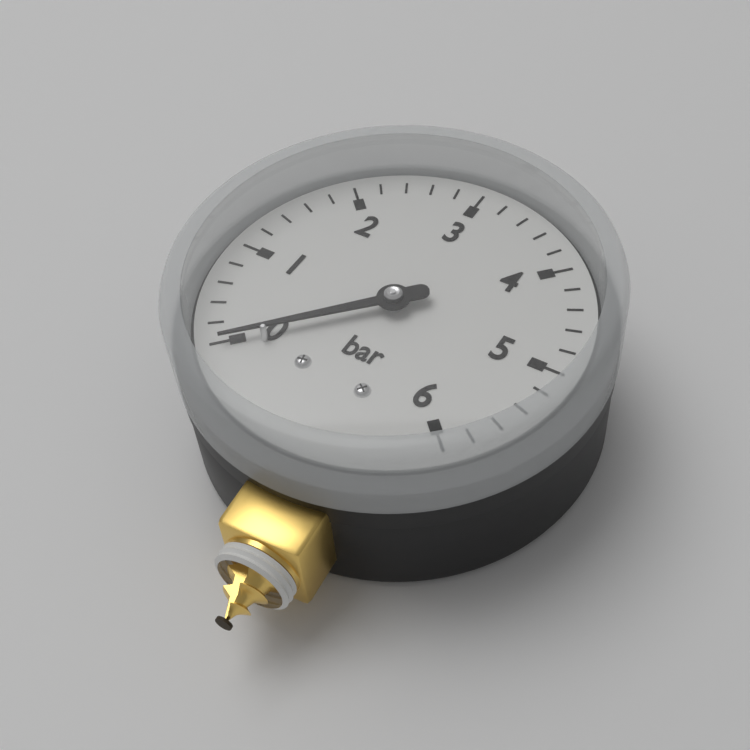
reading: 0.0 bar
